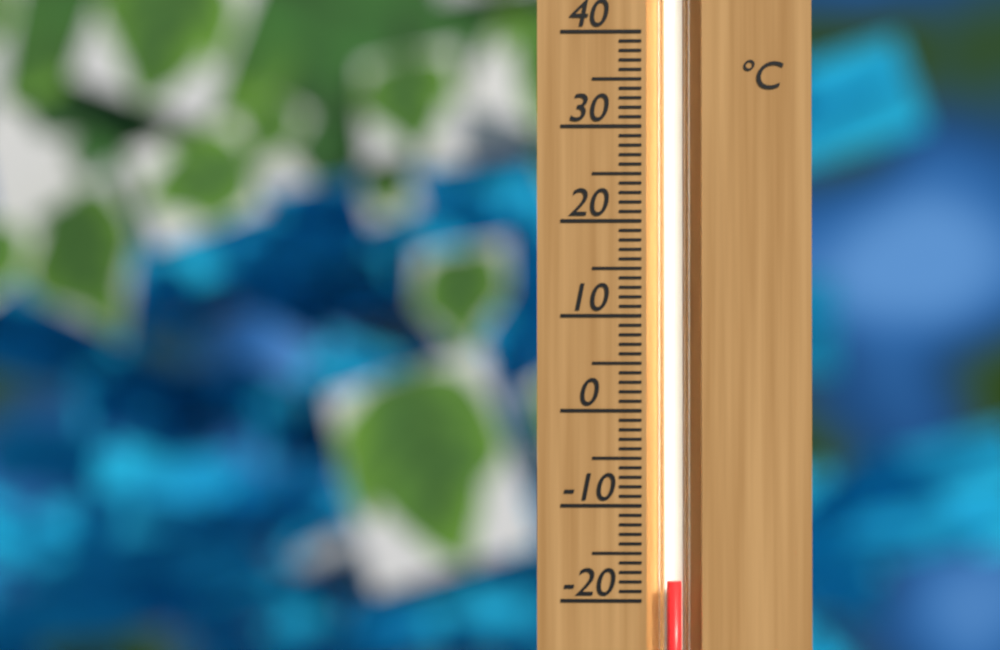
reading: -18 °C
